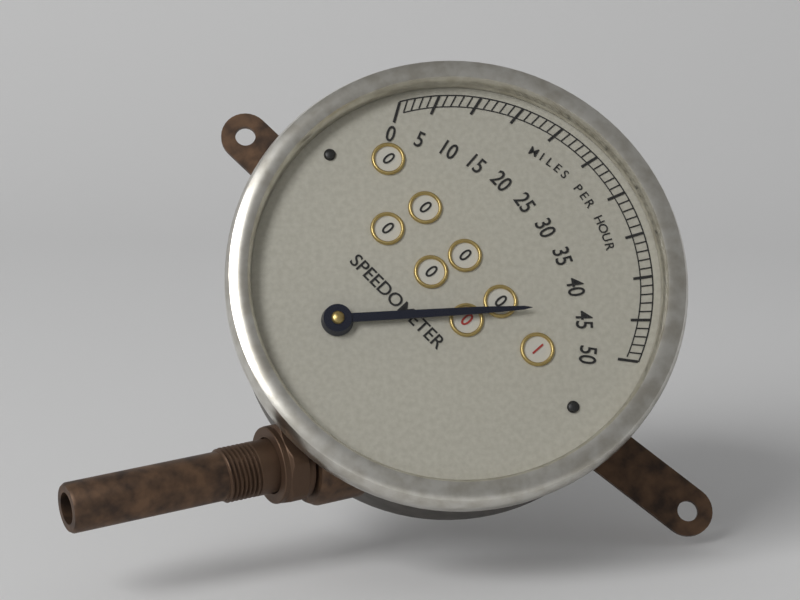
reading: 43 mph
